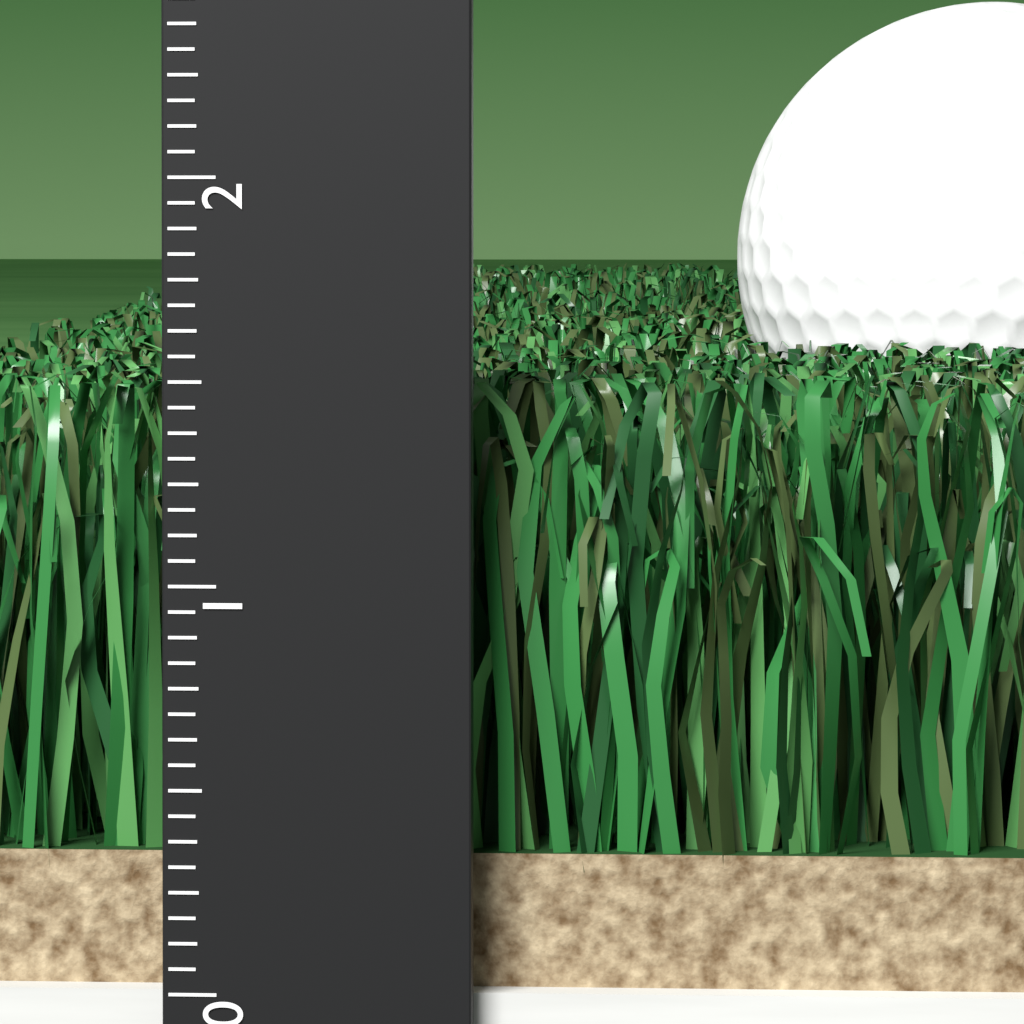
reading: 1.5000 (no unit)
